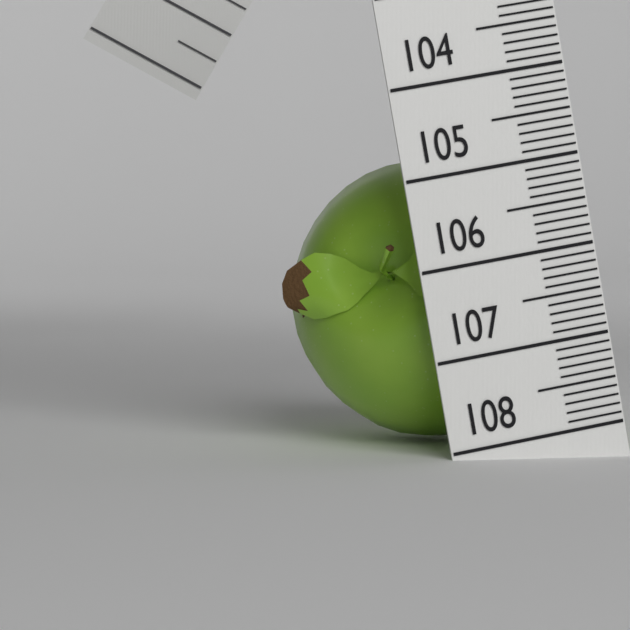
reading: 104.8 (no unit)
